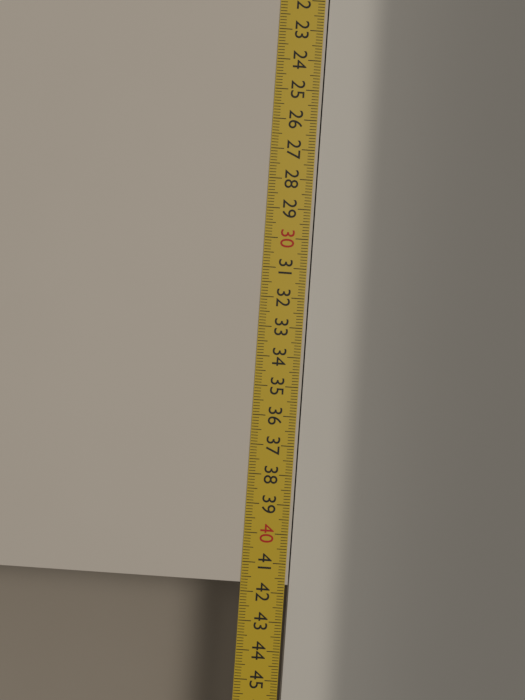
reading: 41.7 cm
